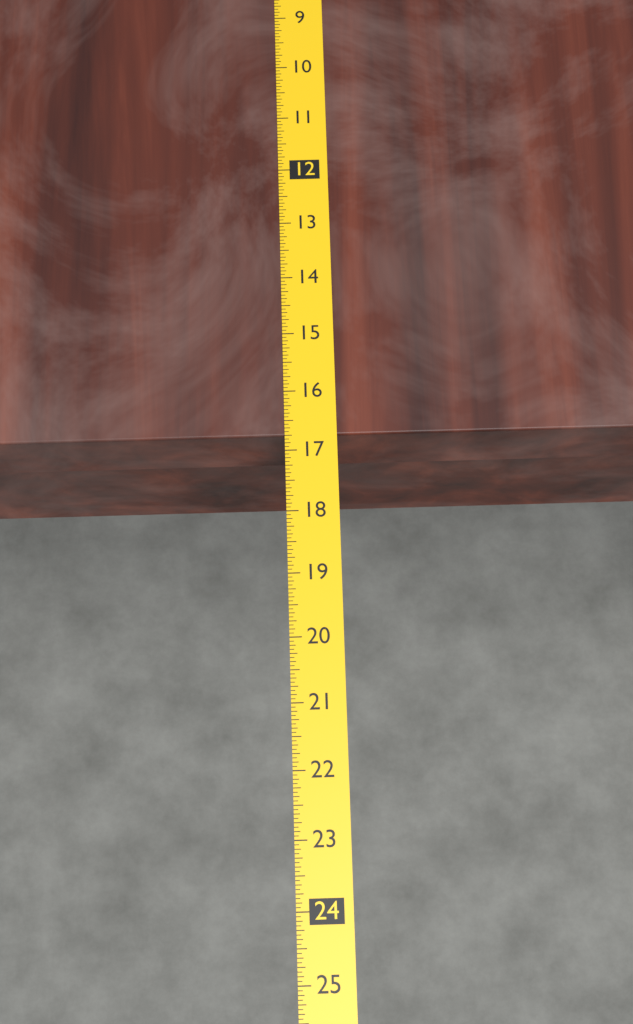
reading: 16.7500 (no unit)
